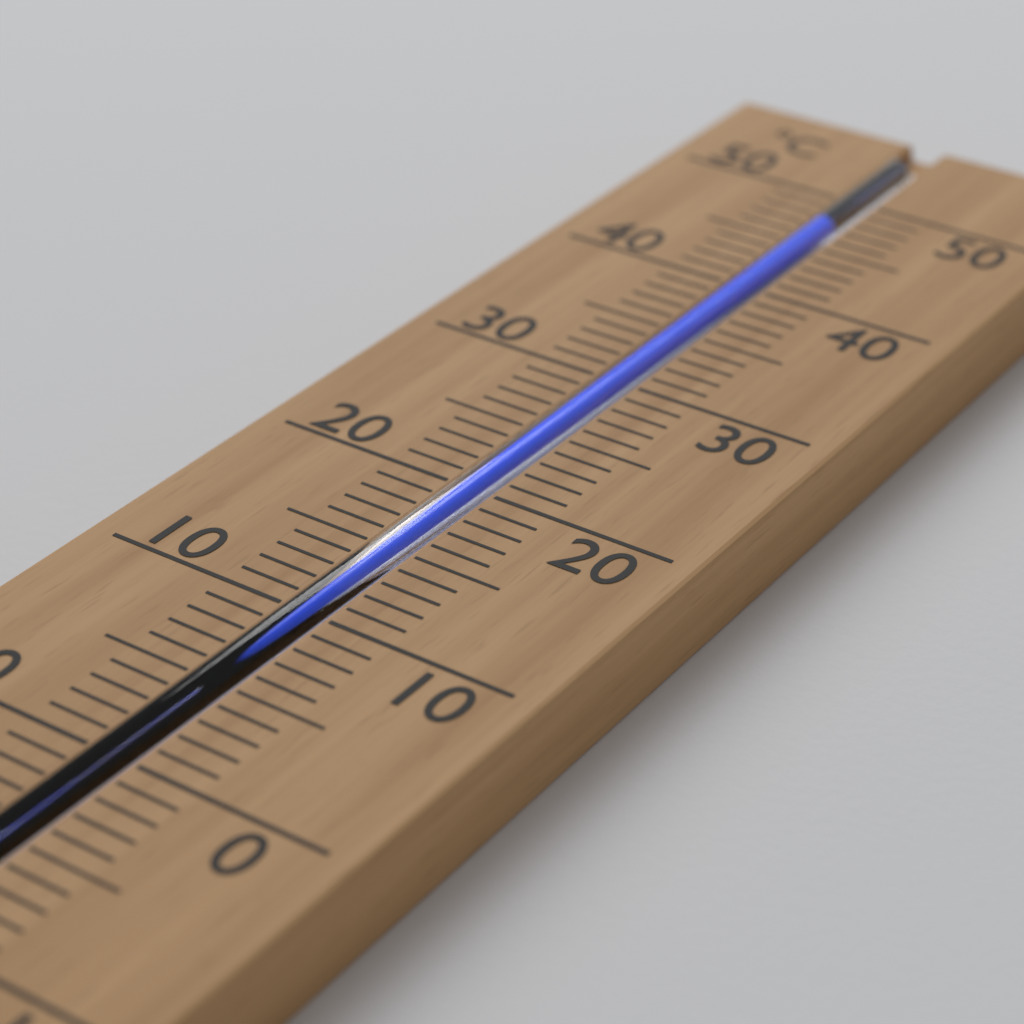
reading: 47 °C
